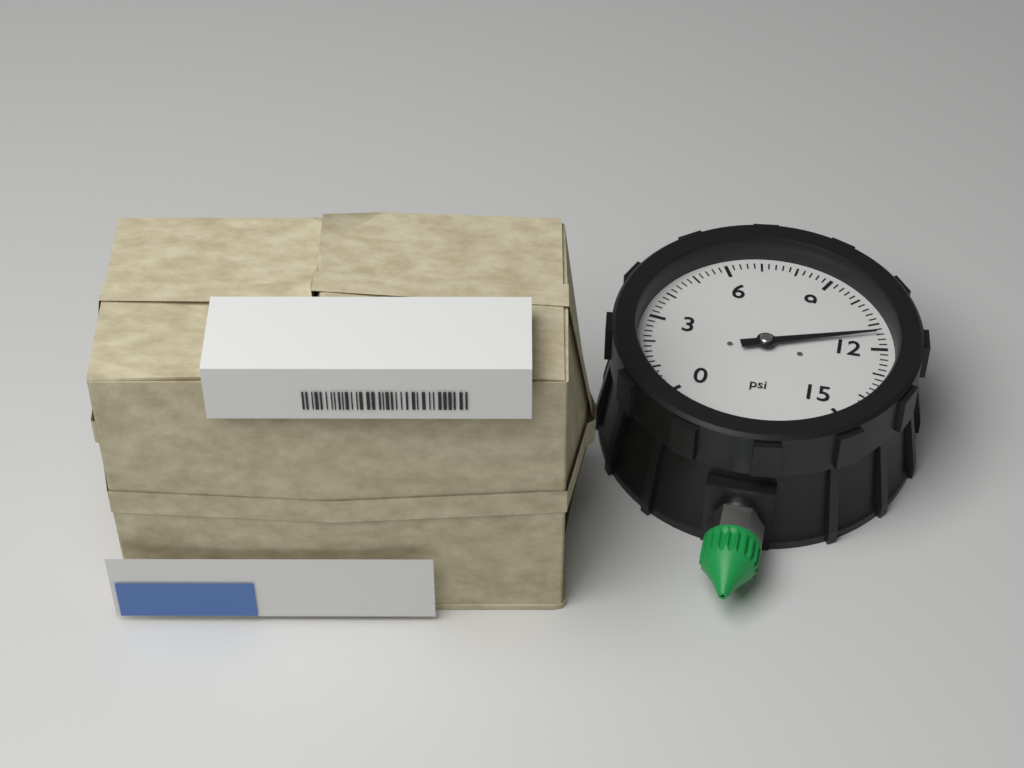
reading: 11.4 psi
